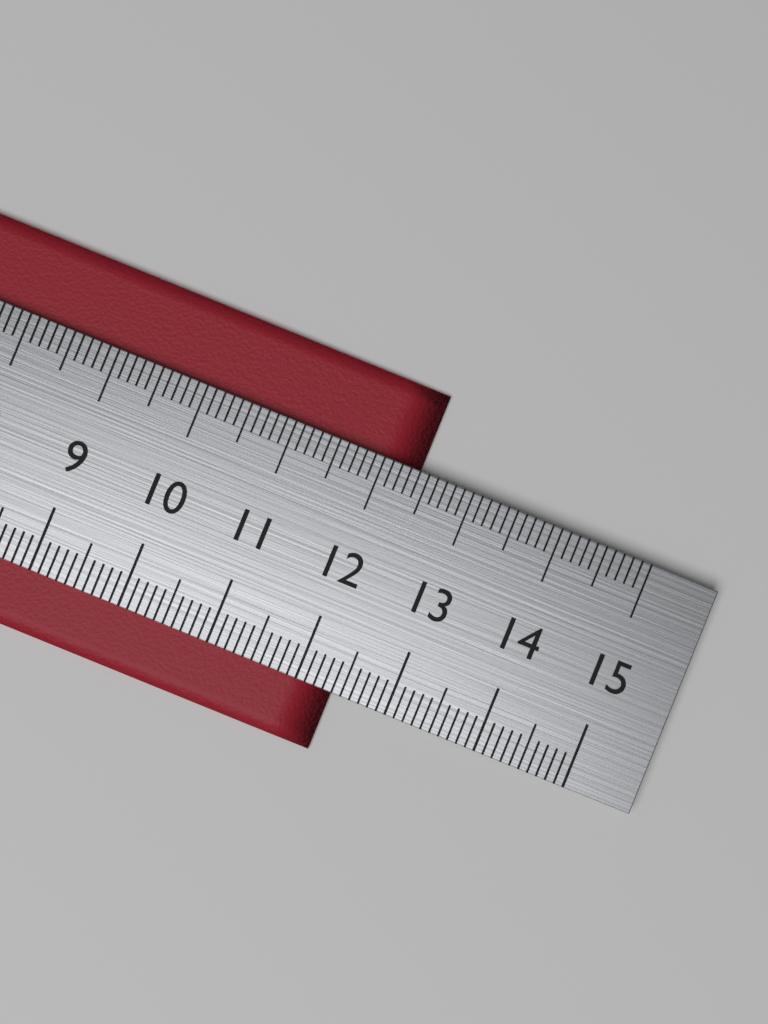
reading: 12.4 cm
